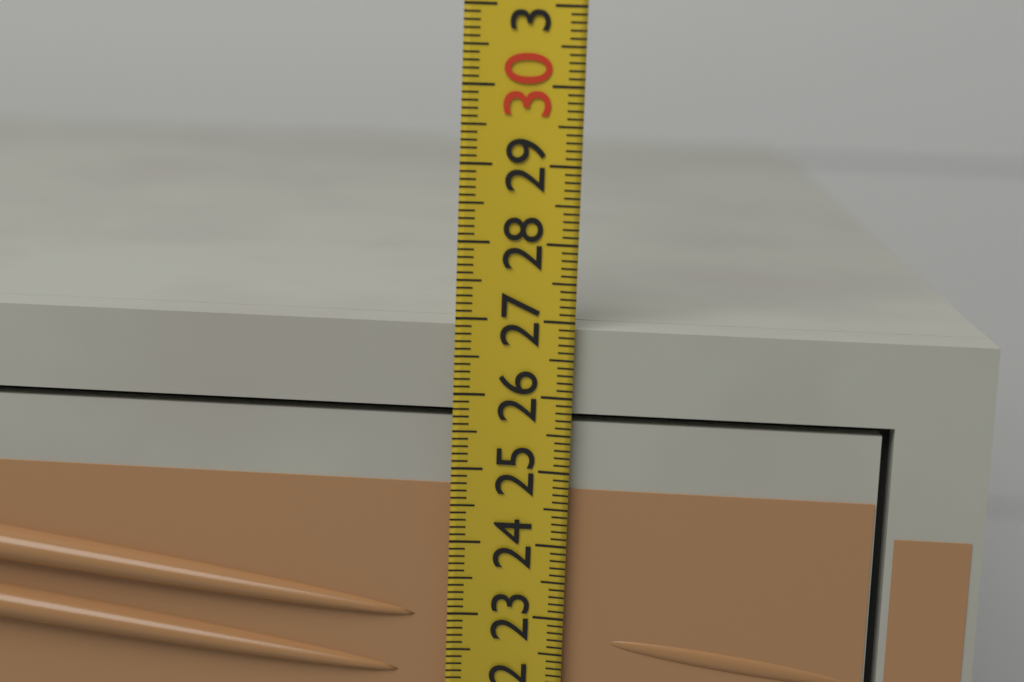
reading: 26.9 (no unit)
